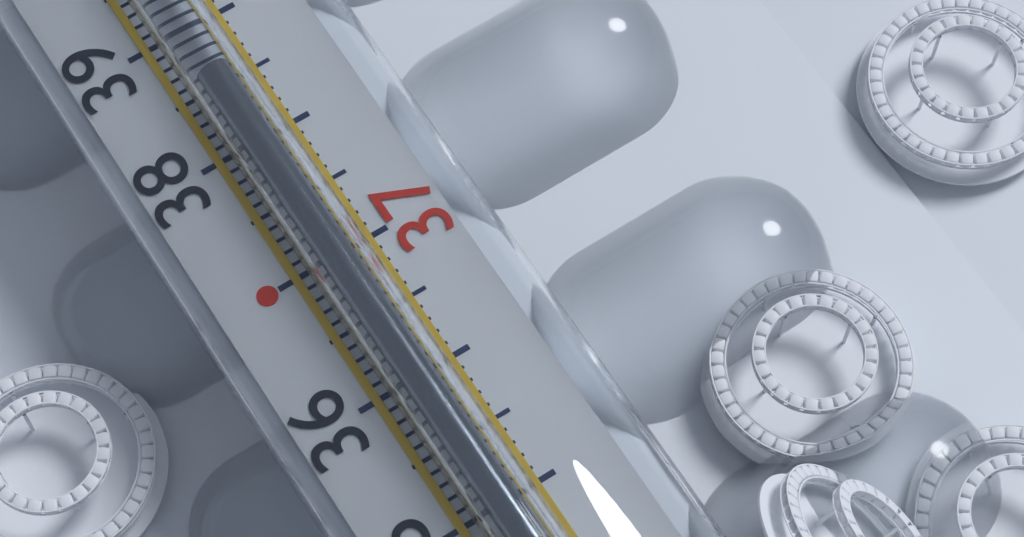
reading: 38.5 °C
